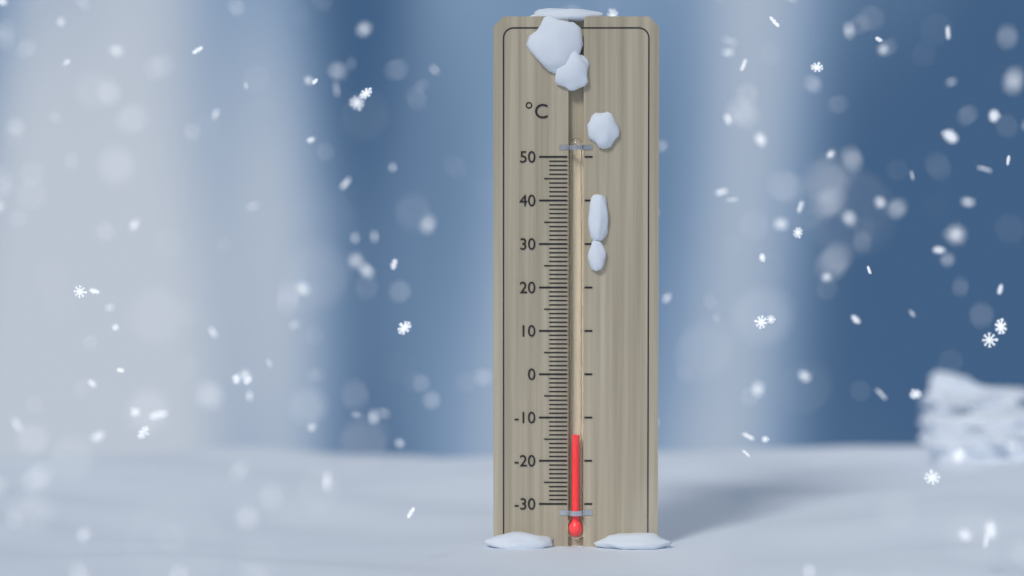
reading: -14 °C
